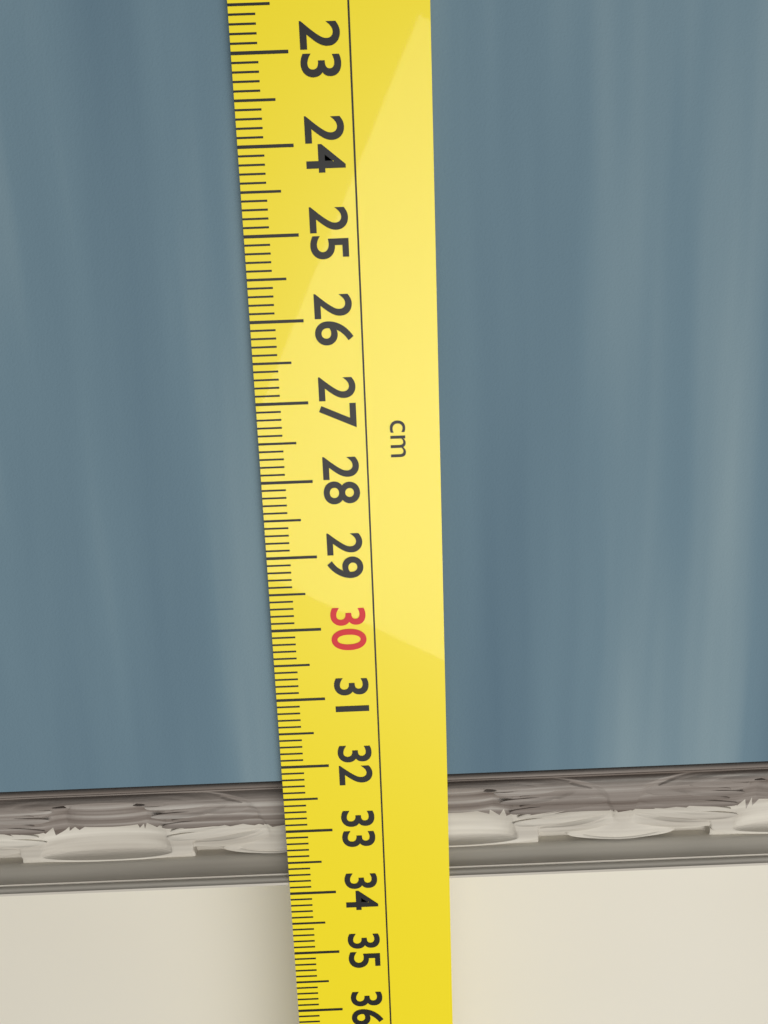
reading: 33.9 cm
